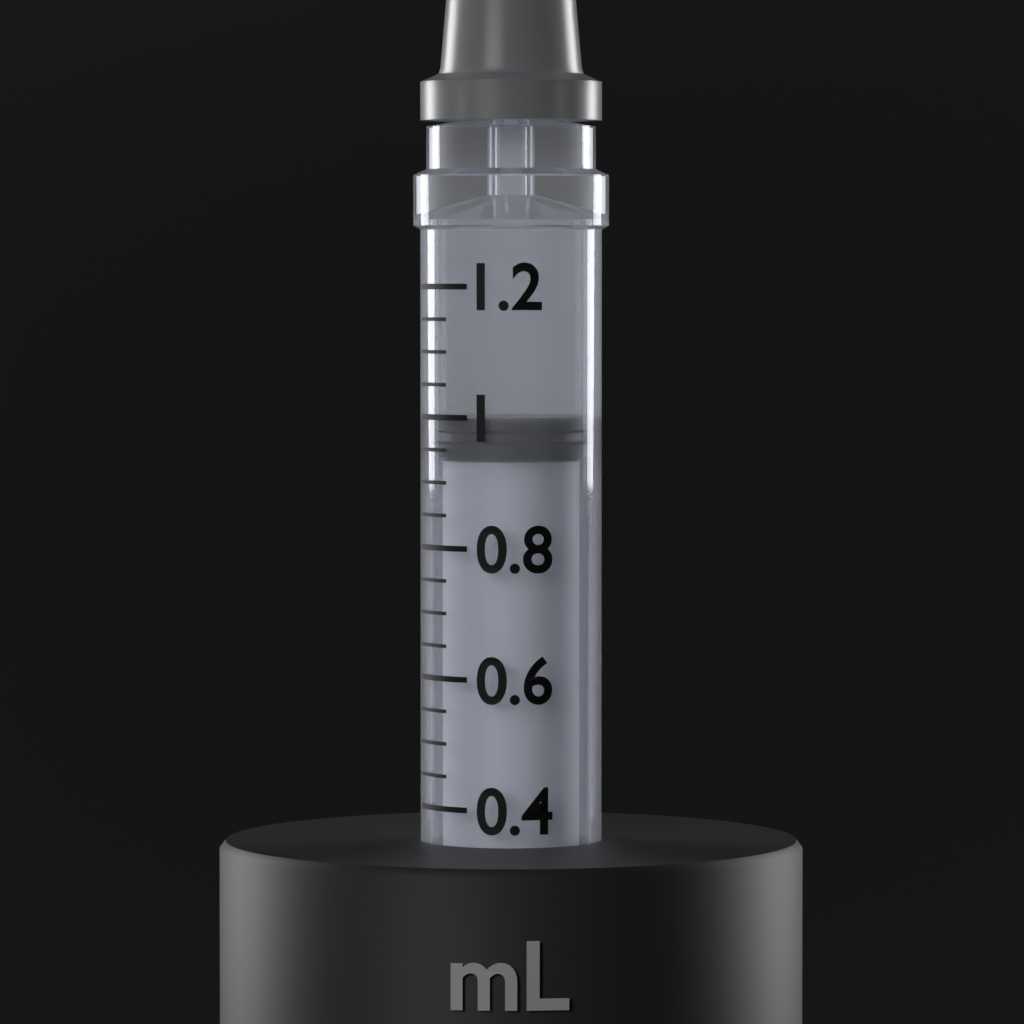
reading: 1.00 mL
